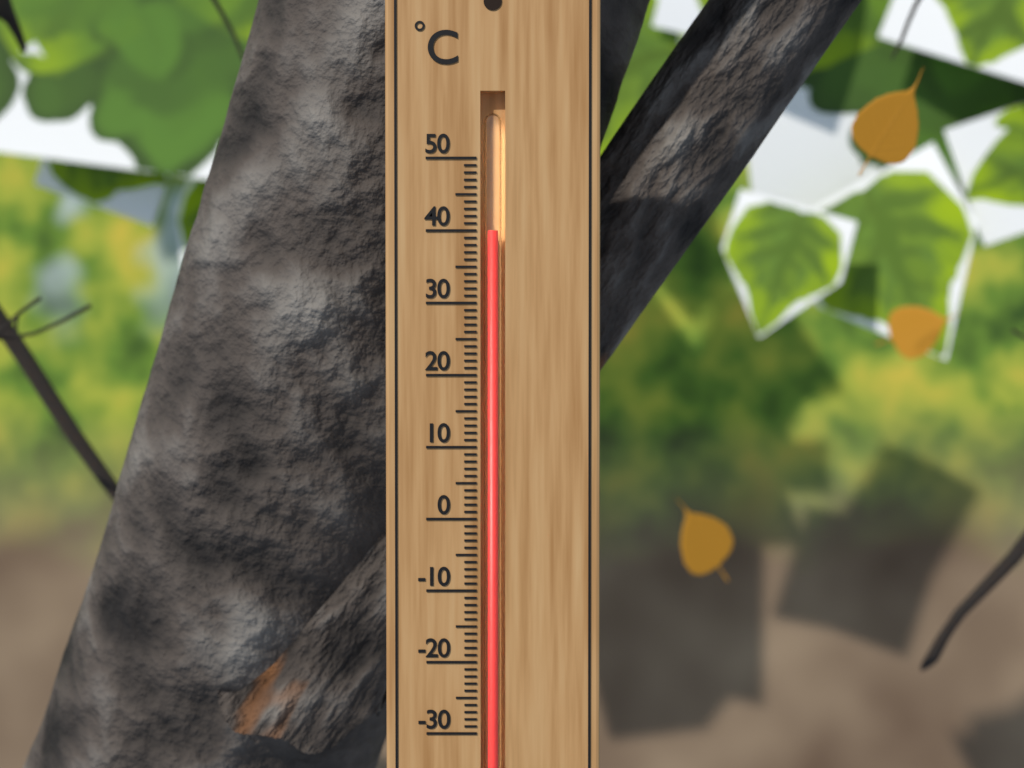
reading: 40 °C
